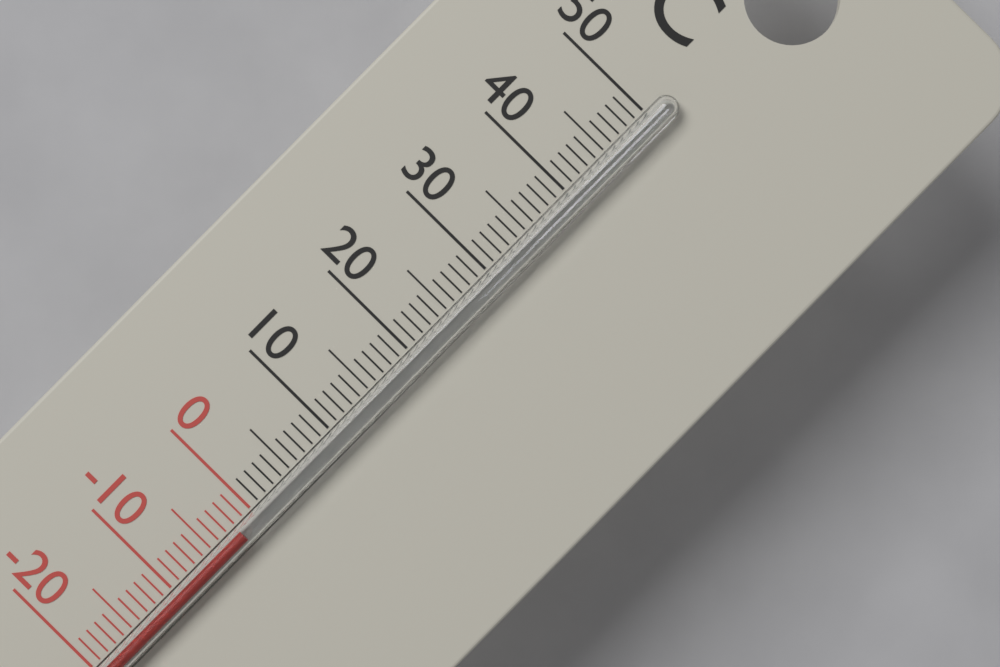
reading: -2 °C
